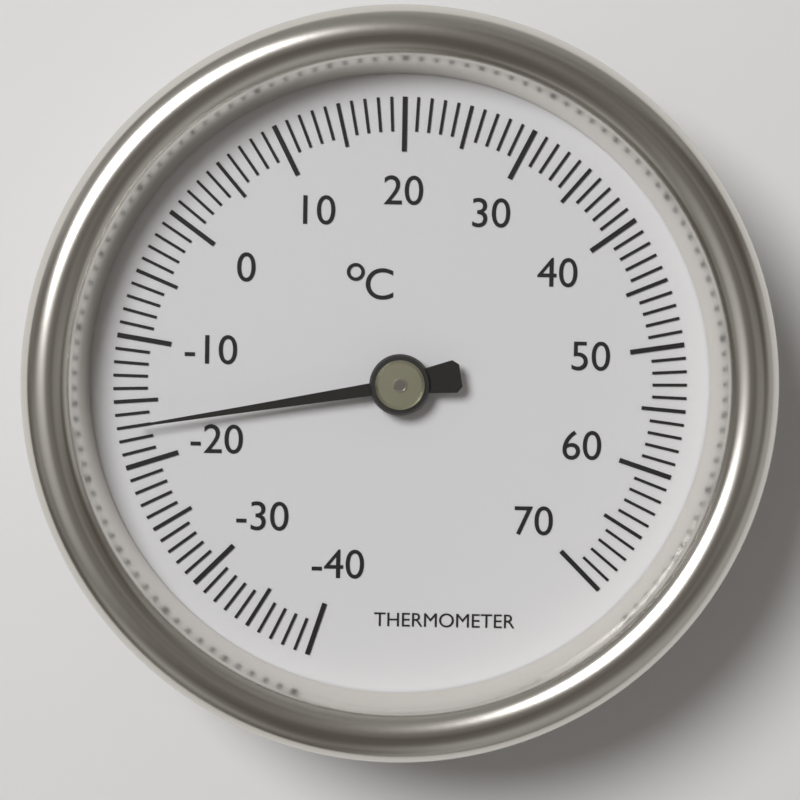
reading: -17 °C
